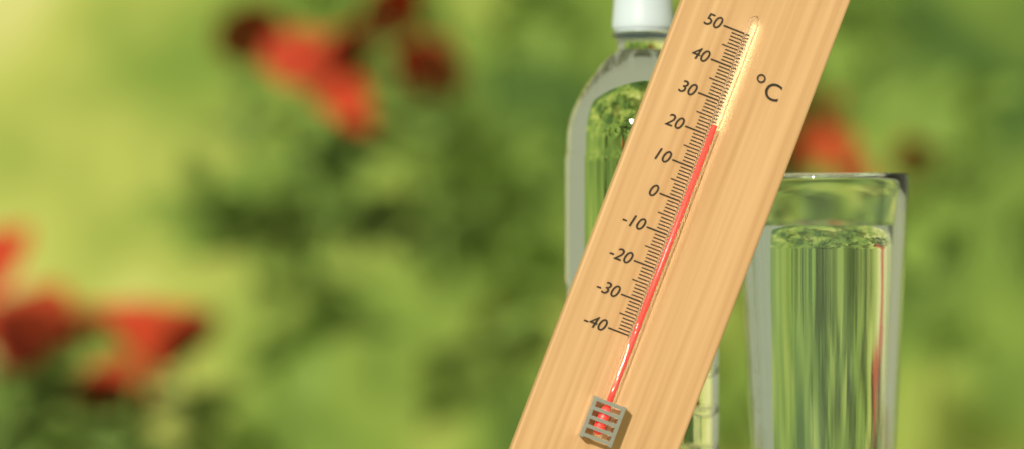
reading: 23 °C
